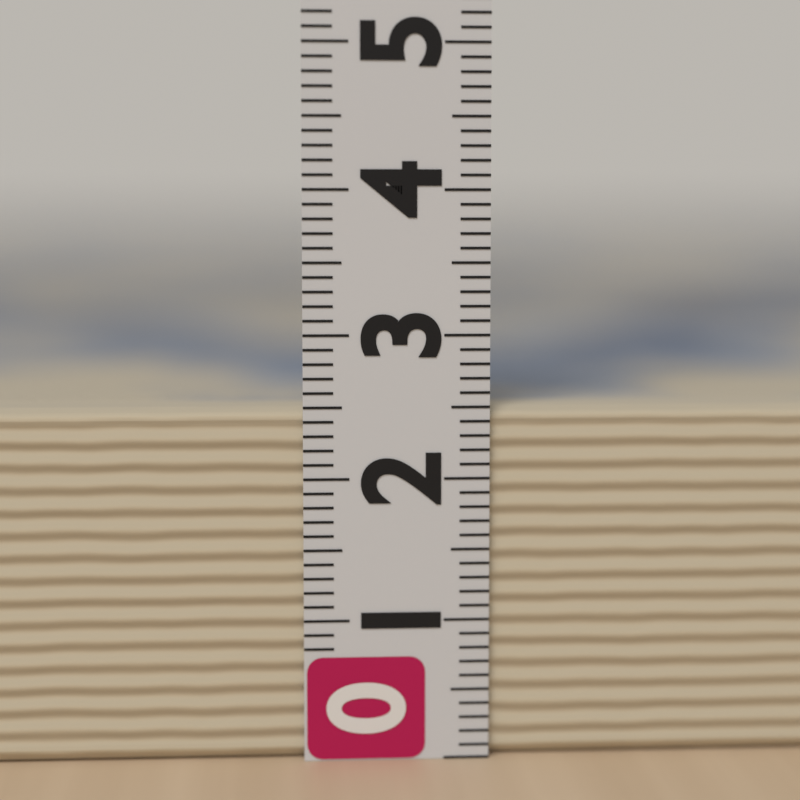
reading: 2.5 (no unit)
